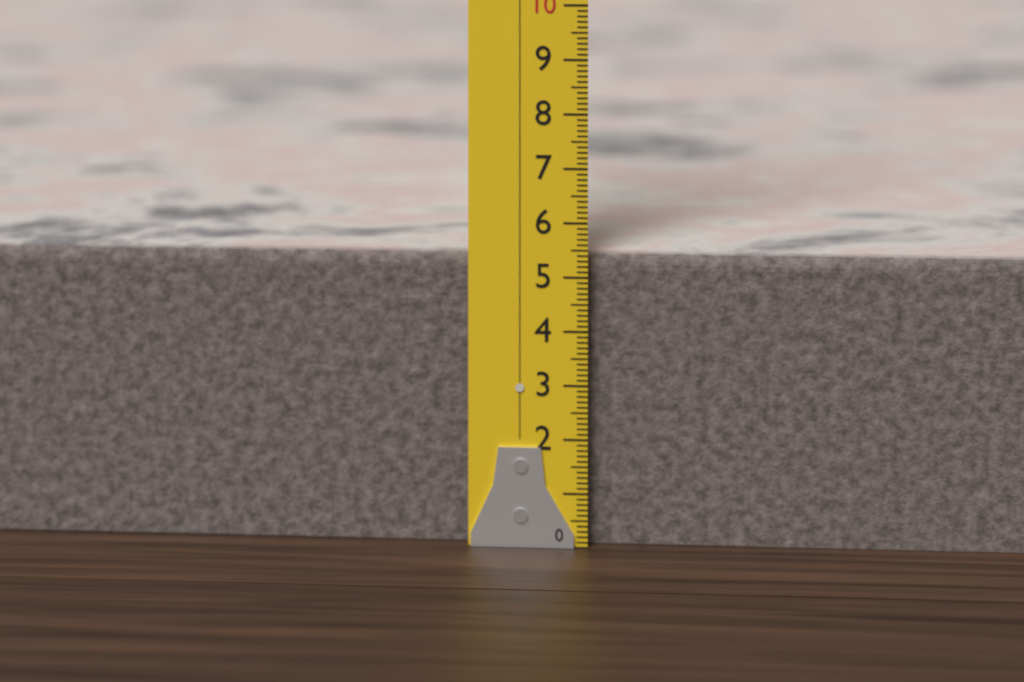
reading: 5.4 (no unit)
